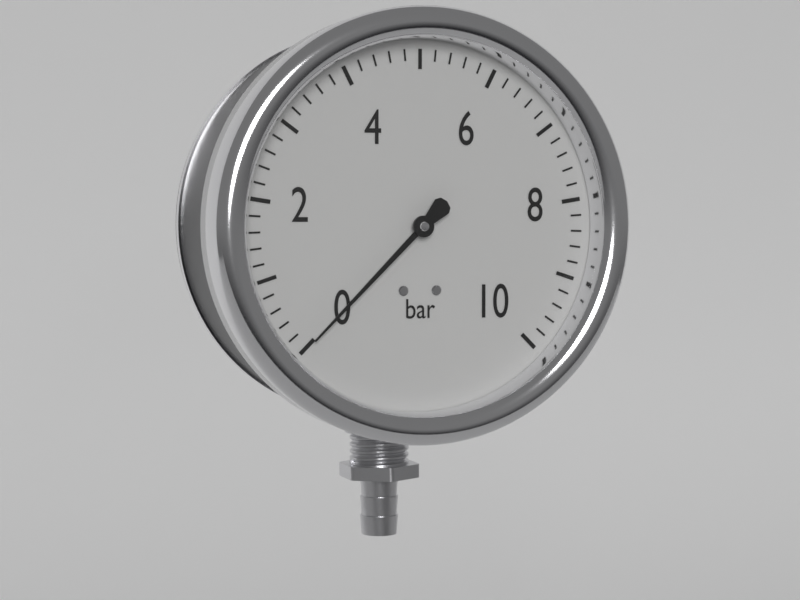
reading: 0.0 bar
